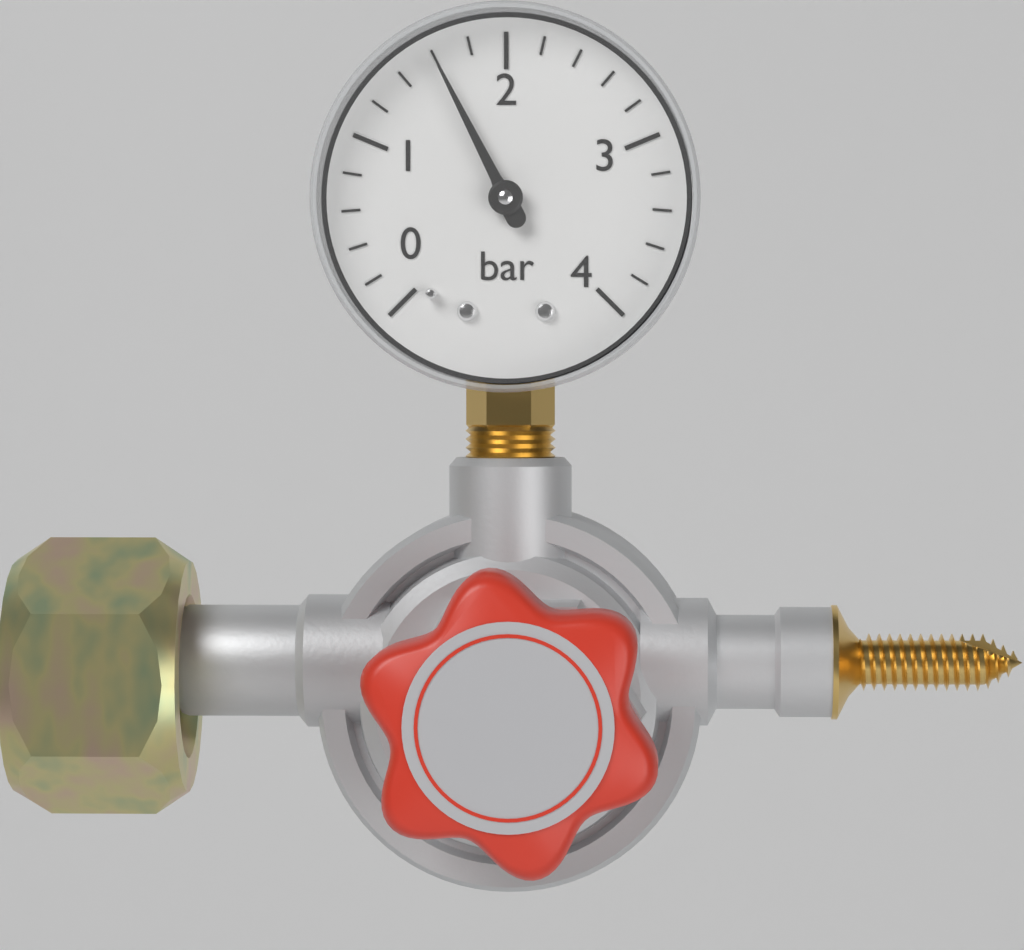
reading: 1.6 bar
